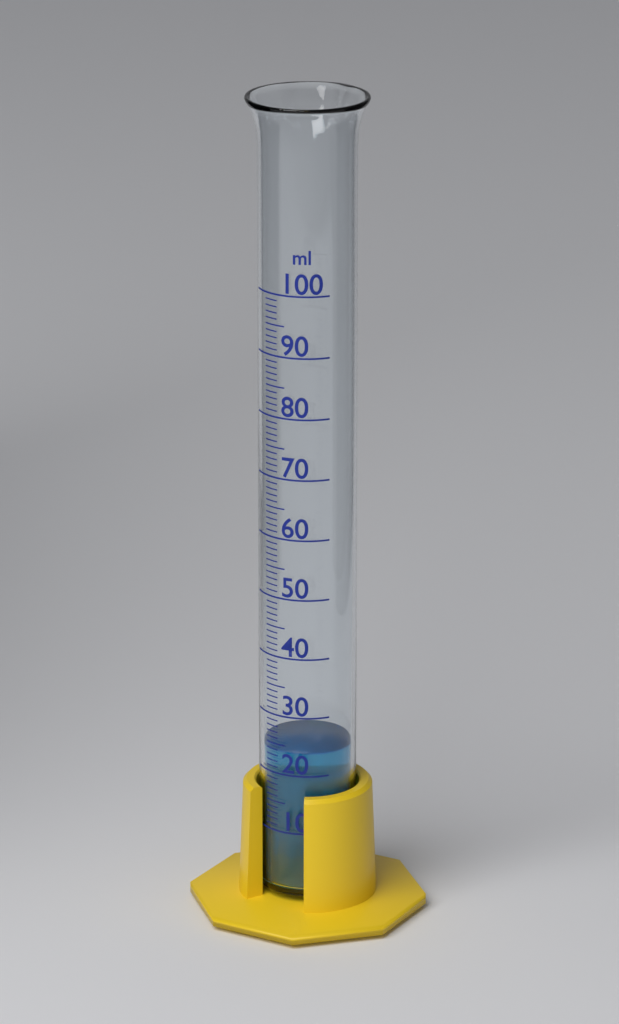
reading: 24 ml
